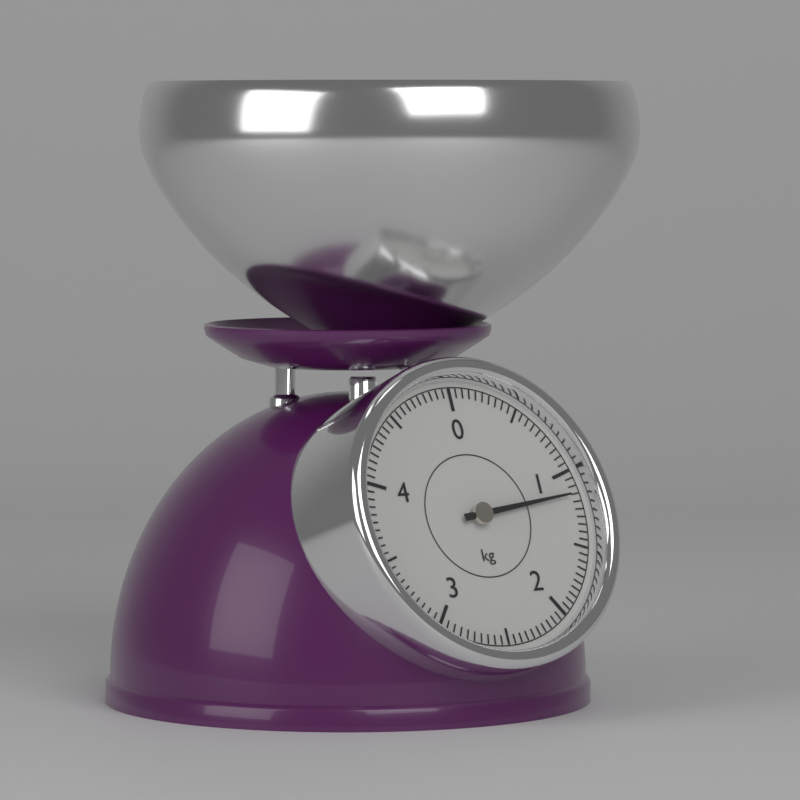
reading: 1.15 kg
